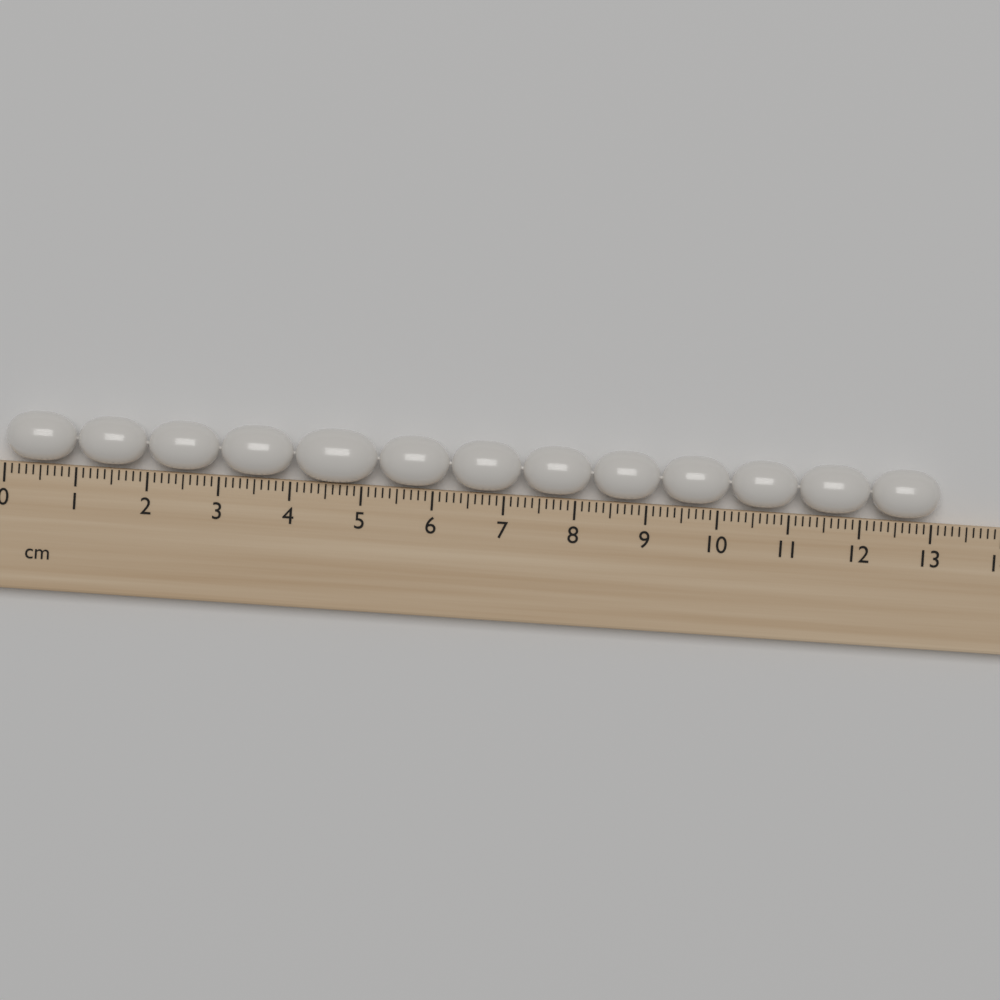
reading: 13.1 cm
